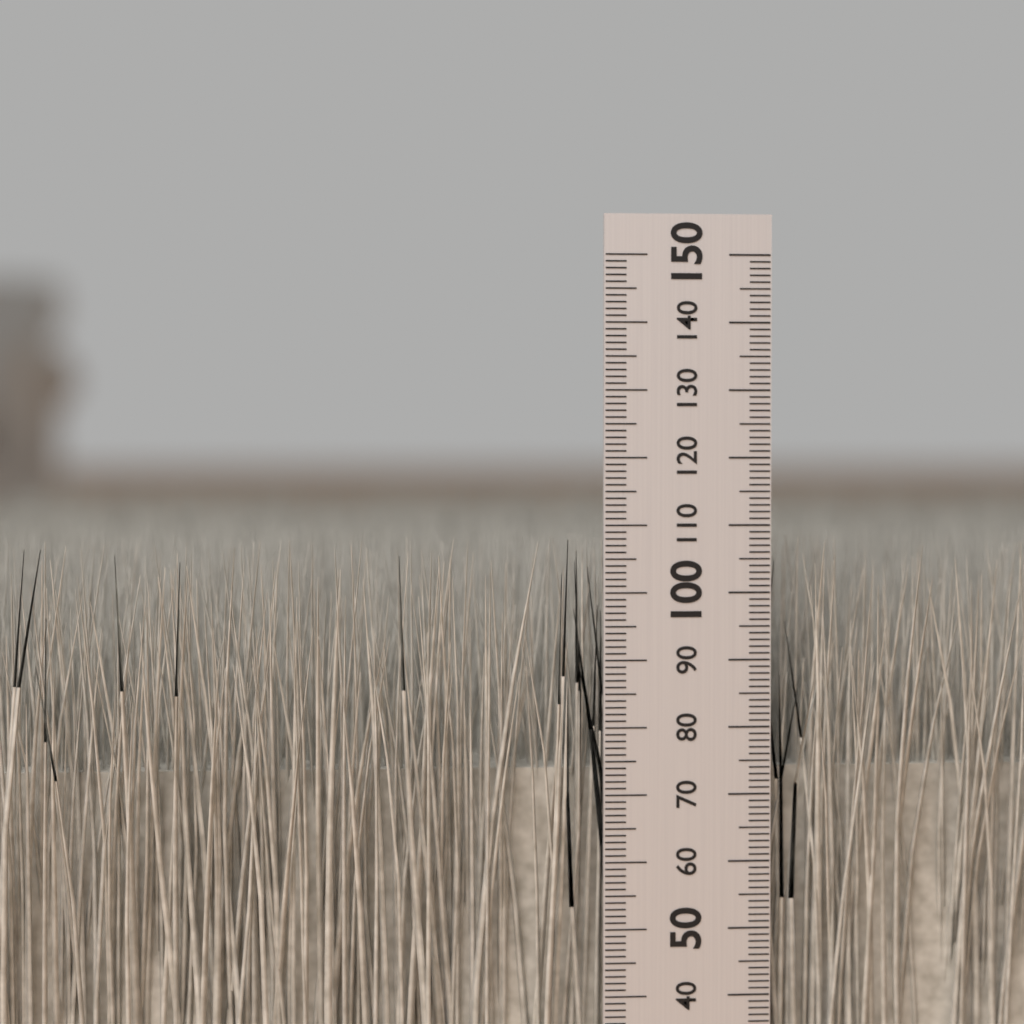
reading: 108 mm
